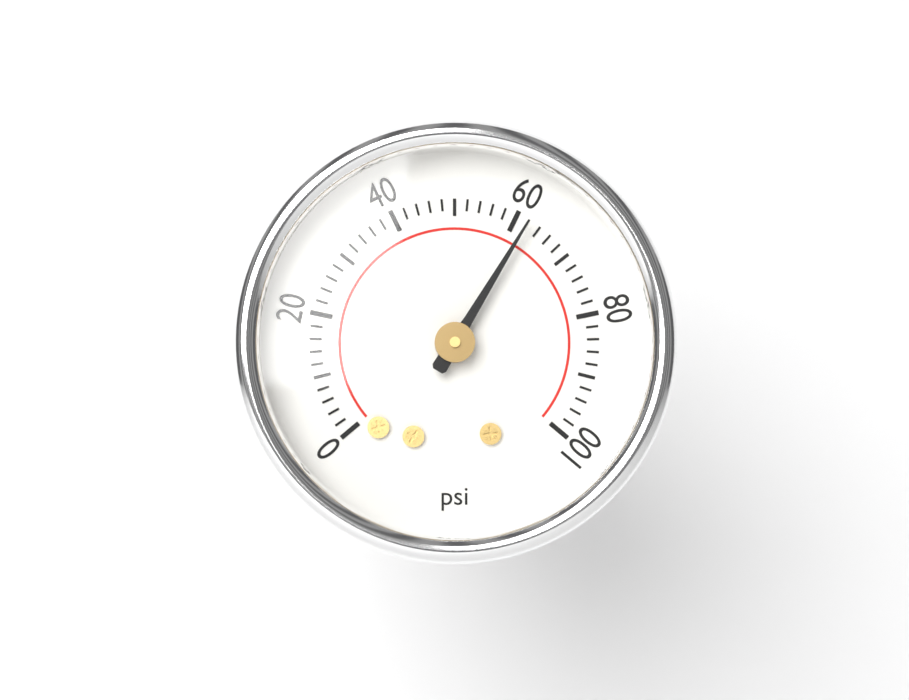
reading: 62 psi
